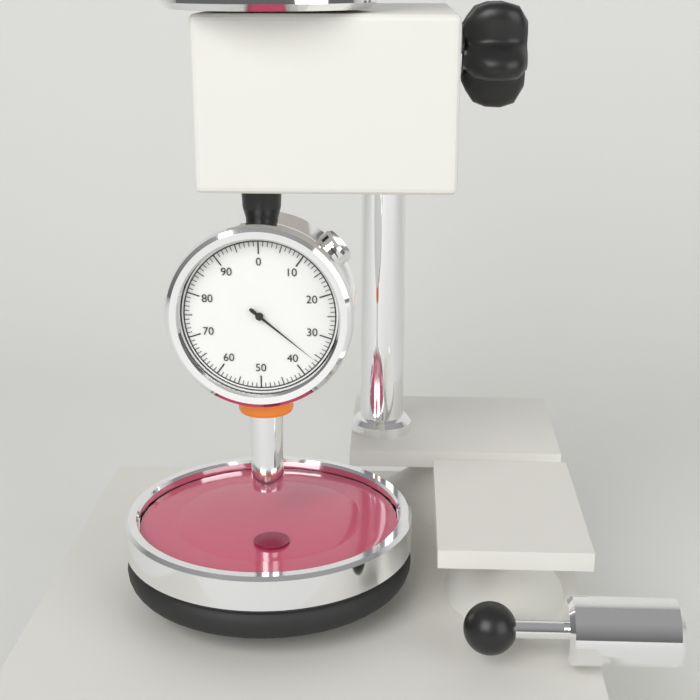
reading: 36 (no unit)
